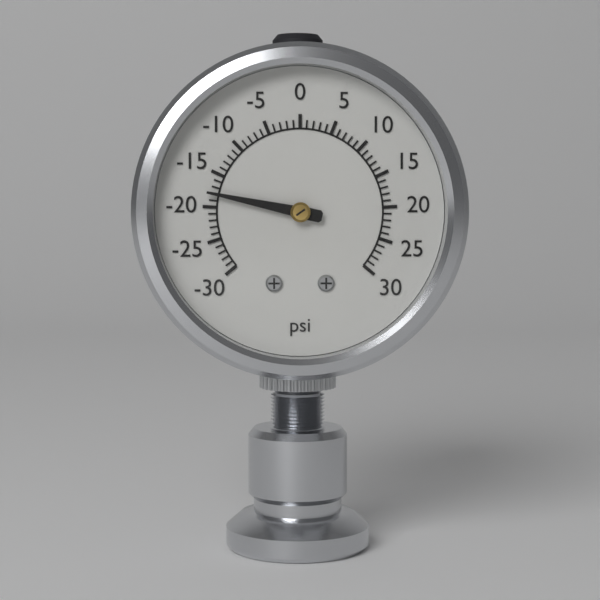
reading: -18 psi
